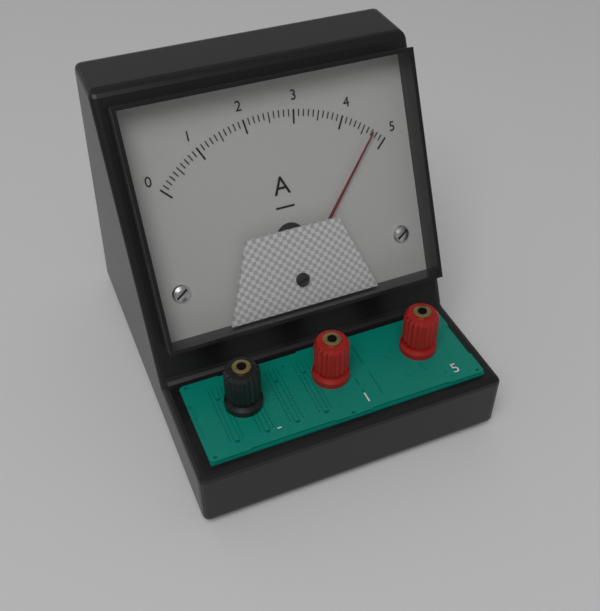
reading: 4.7 A
